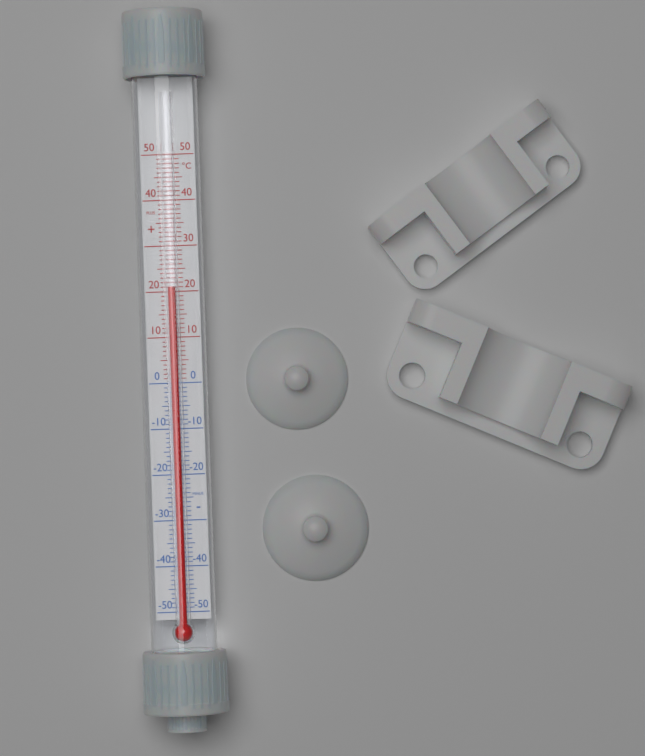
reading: 21 °C
